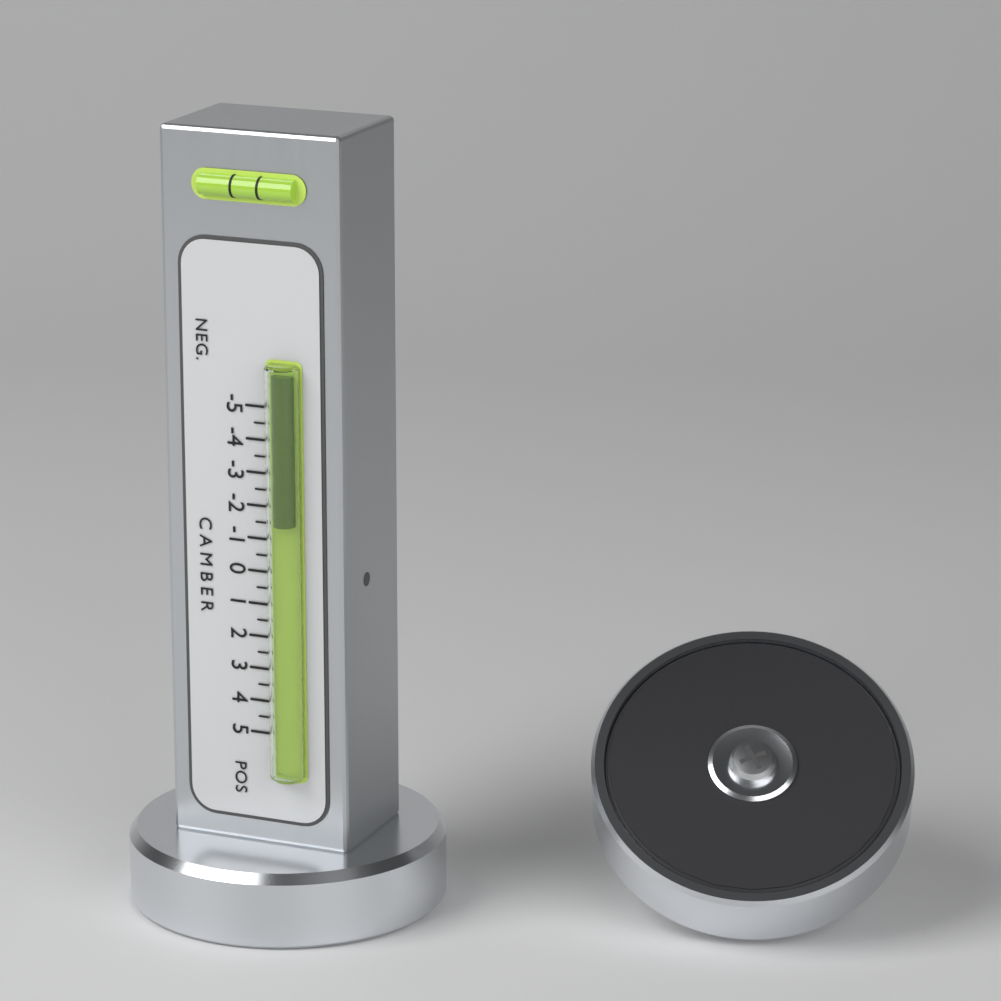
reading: -1.5 (no unit)
